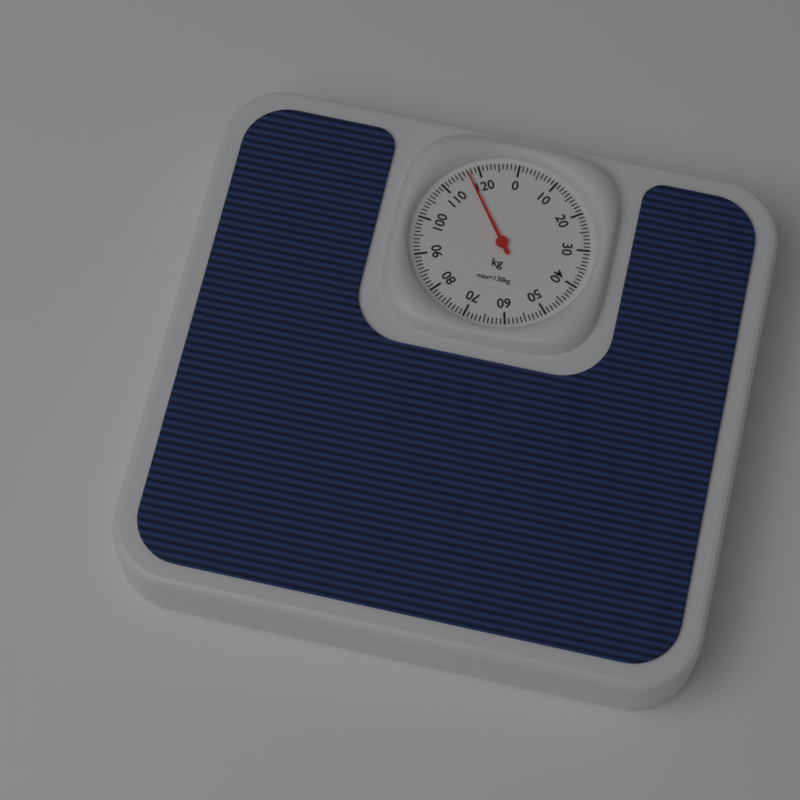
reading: 117 kg
